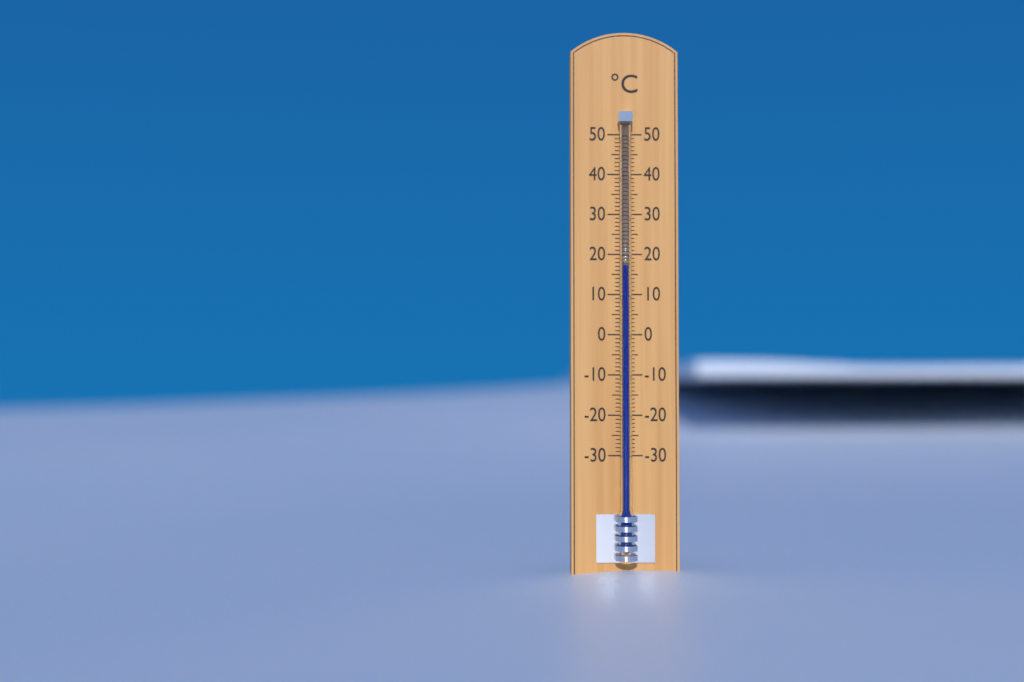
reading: 17 °C
